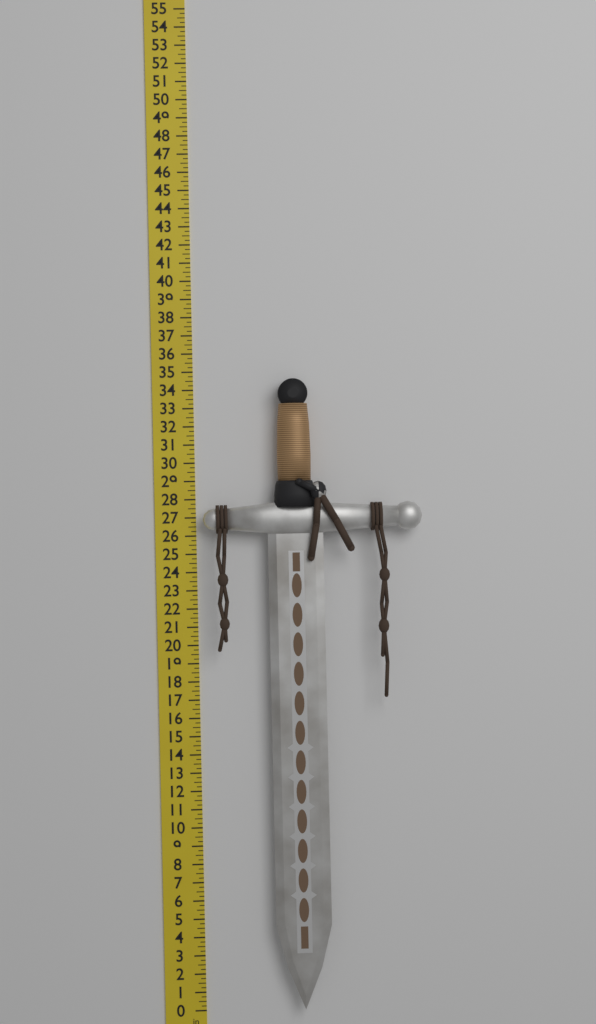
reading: 34.50 in
